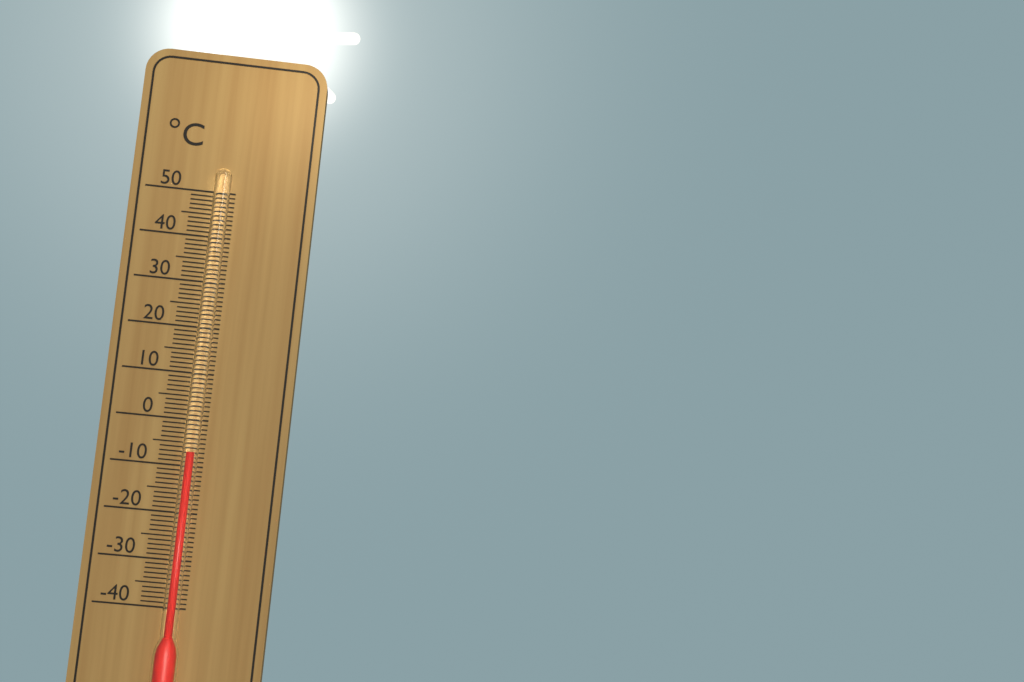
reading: -7 °C
